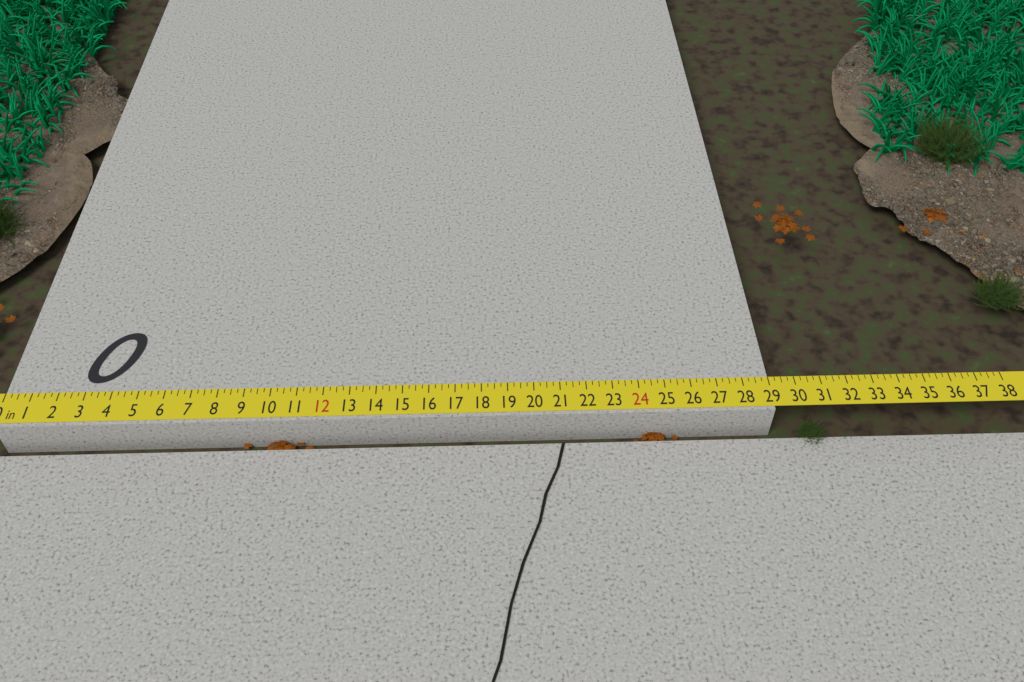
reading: 29.00 in
